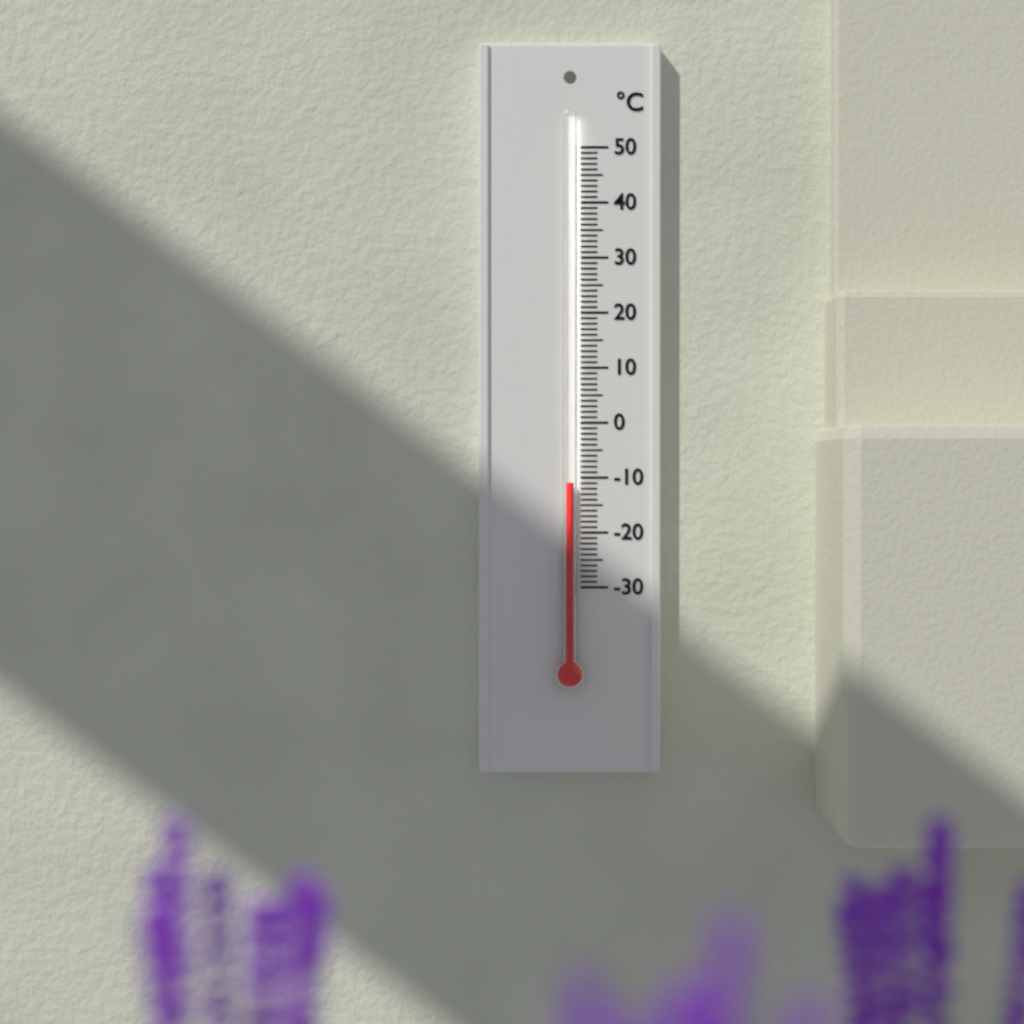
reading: -11 °C
